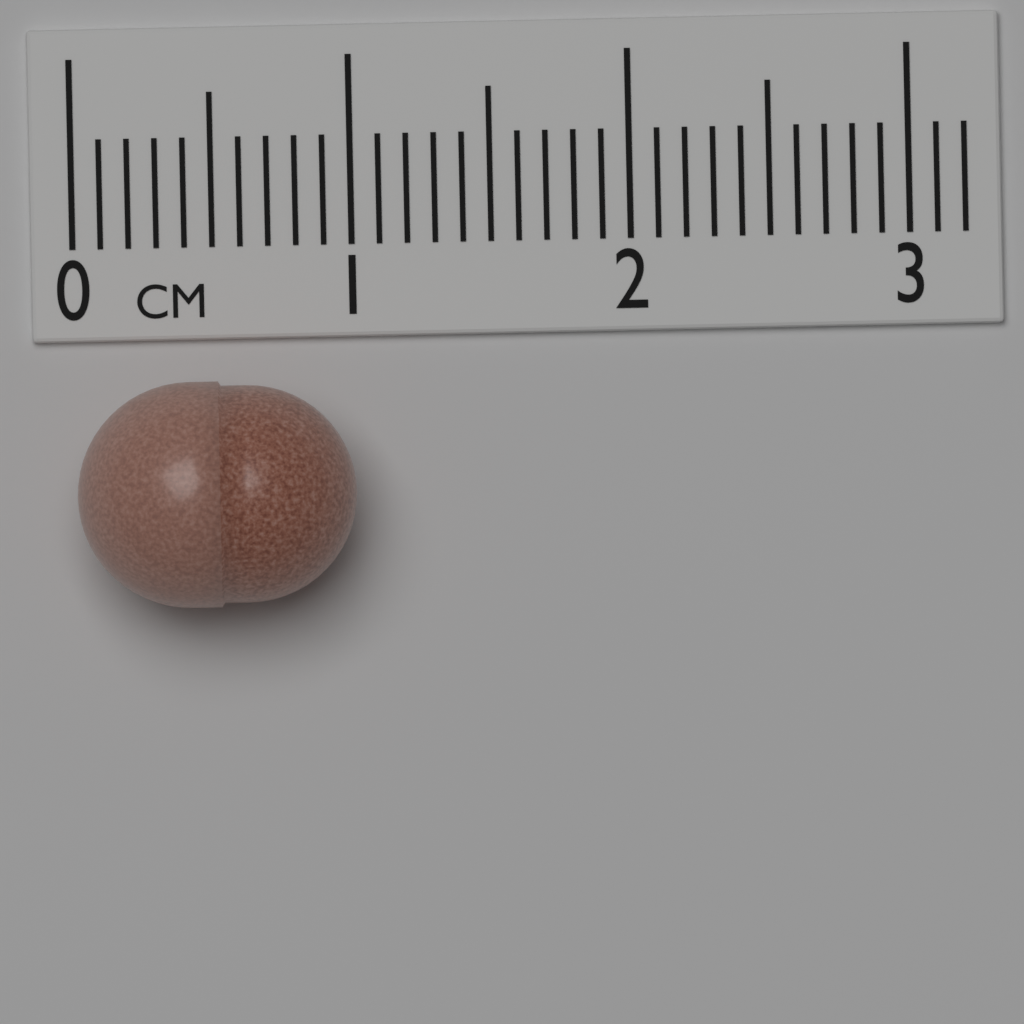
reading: 1.0 cm
